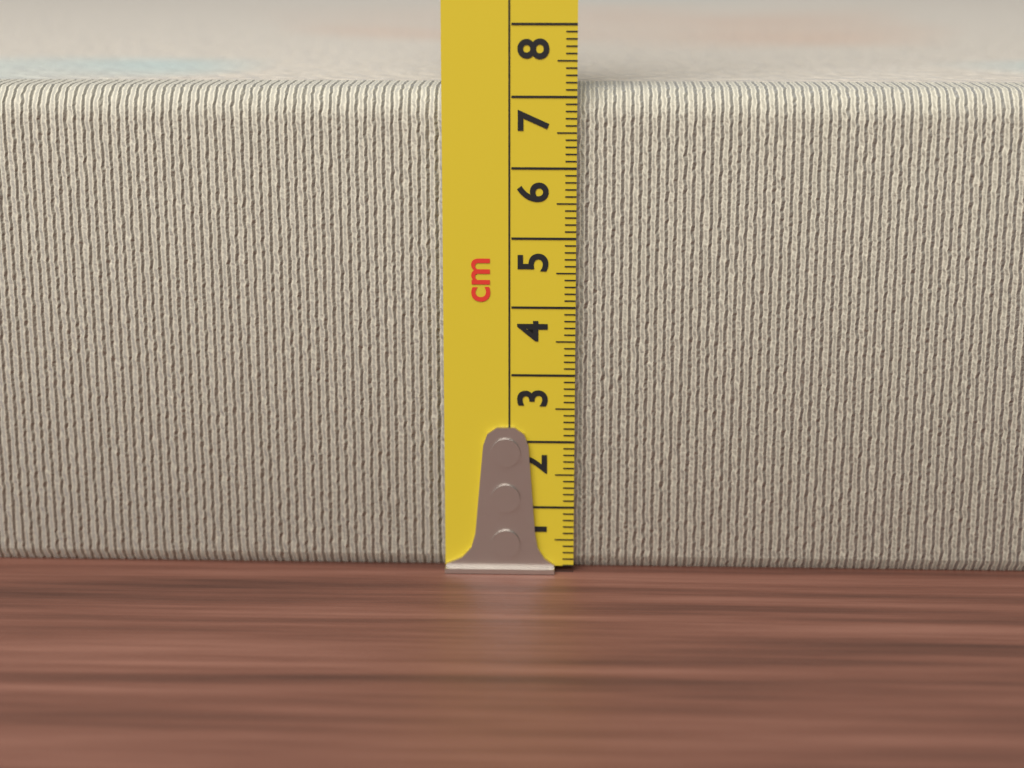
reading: 7.1 cm
